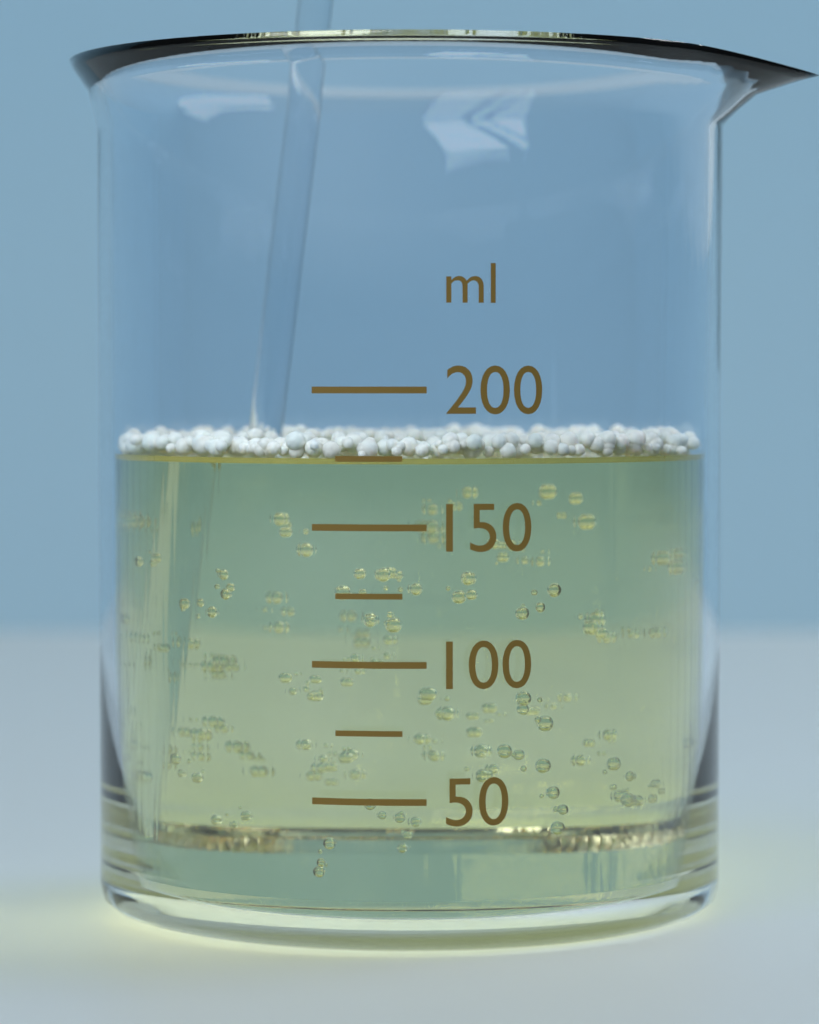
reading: 175 ml
